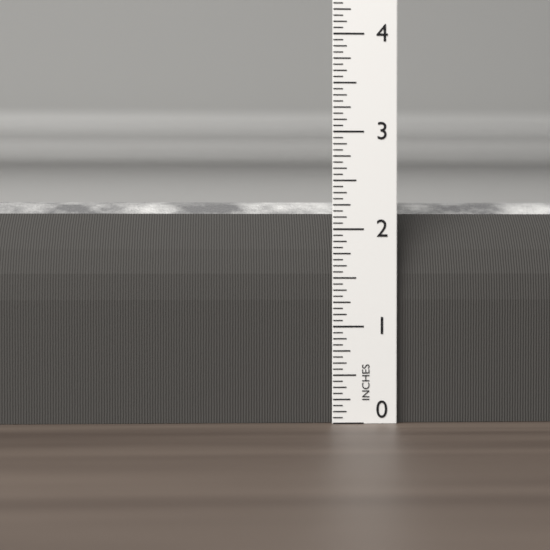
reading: 2.3125 in
